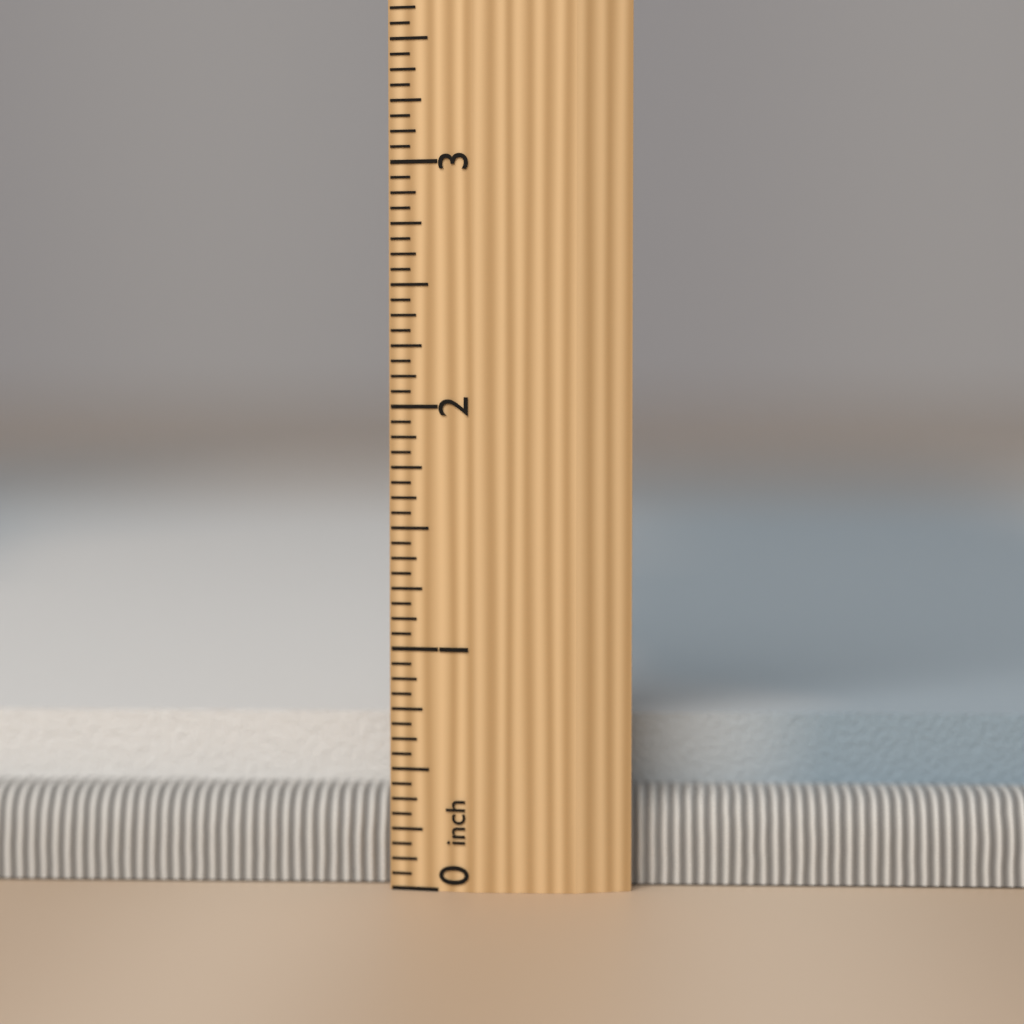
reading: 0.6875 inch
